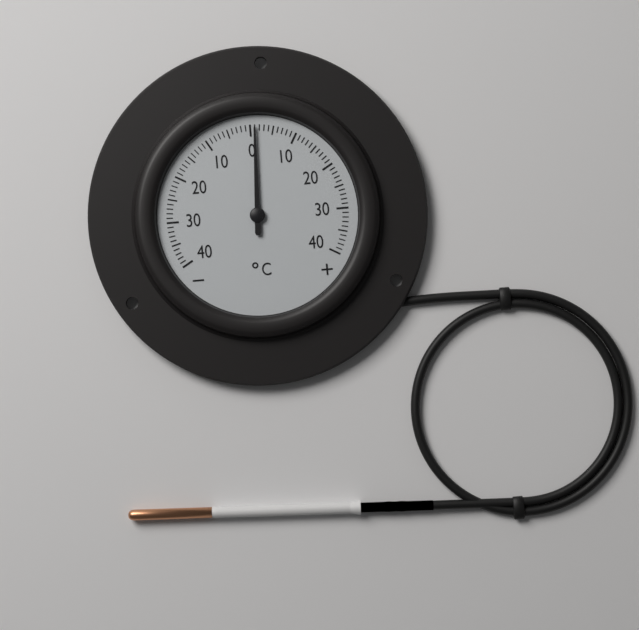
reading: 1 °C
